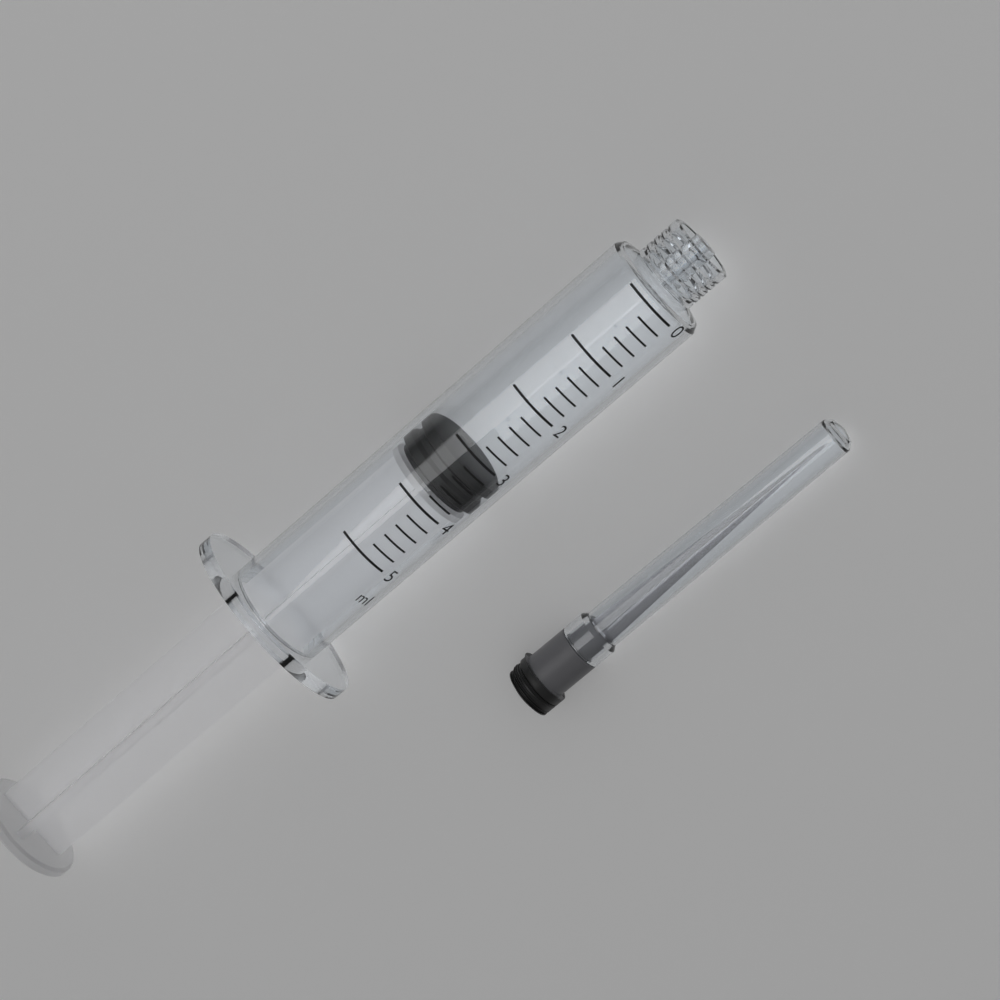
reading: 3.2 ml
